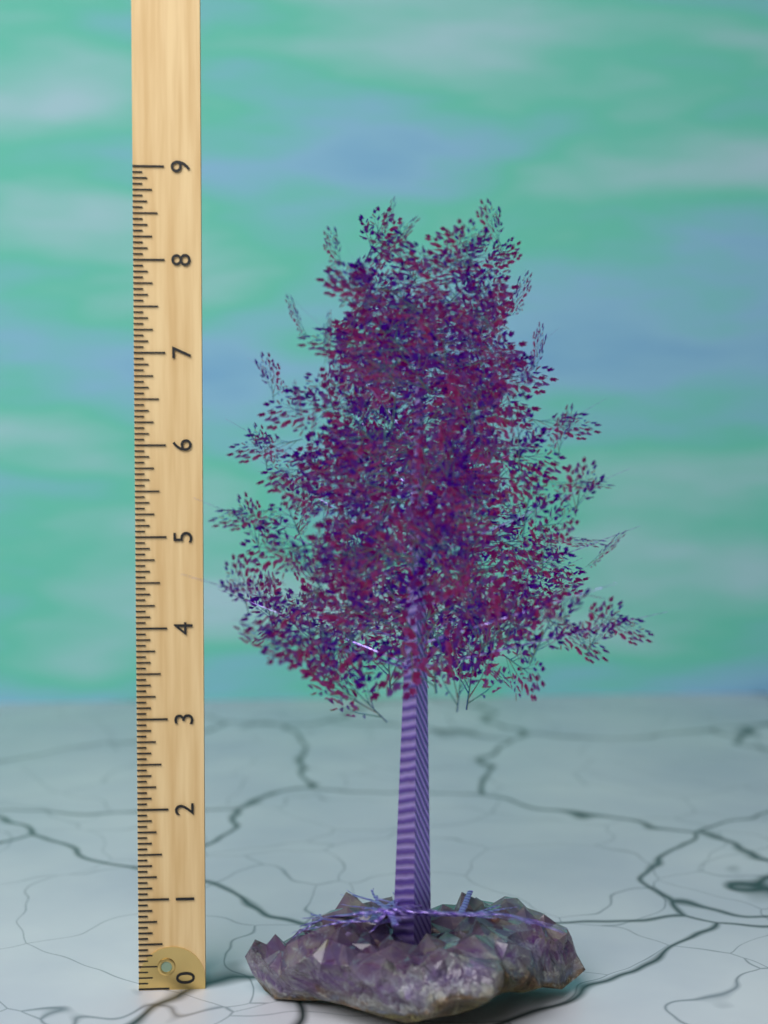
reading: 8.5625 (no unit)
